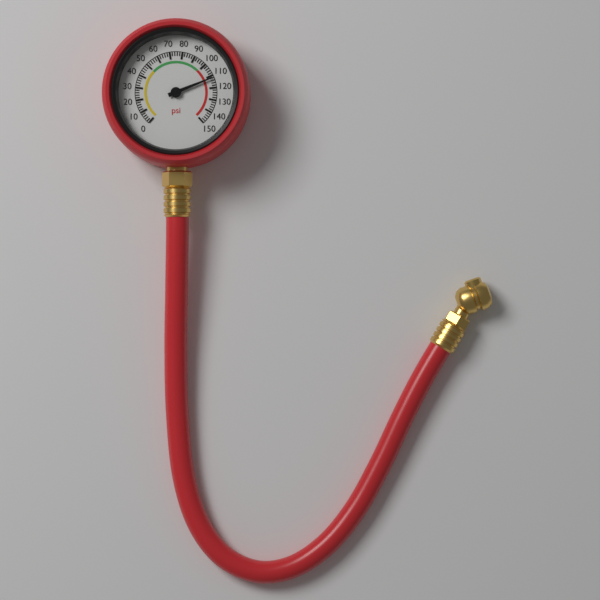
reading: 112 psi
